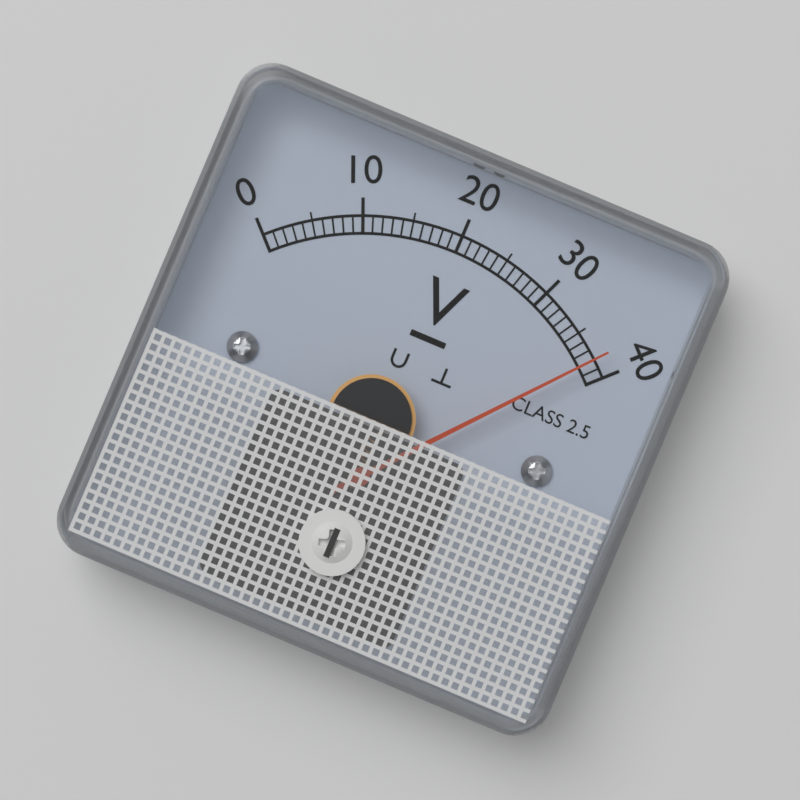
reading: 38 V
